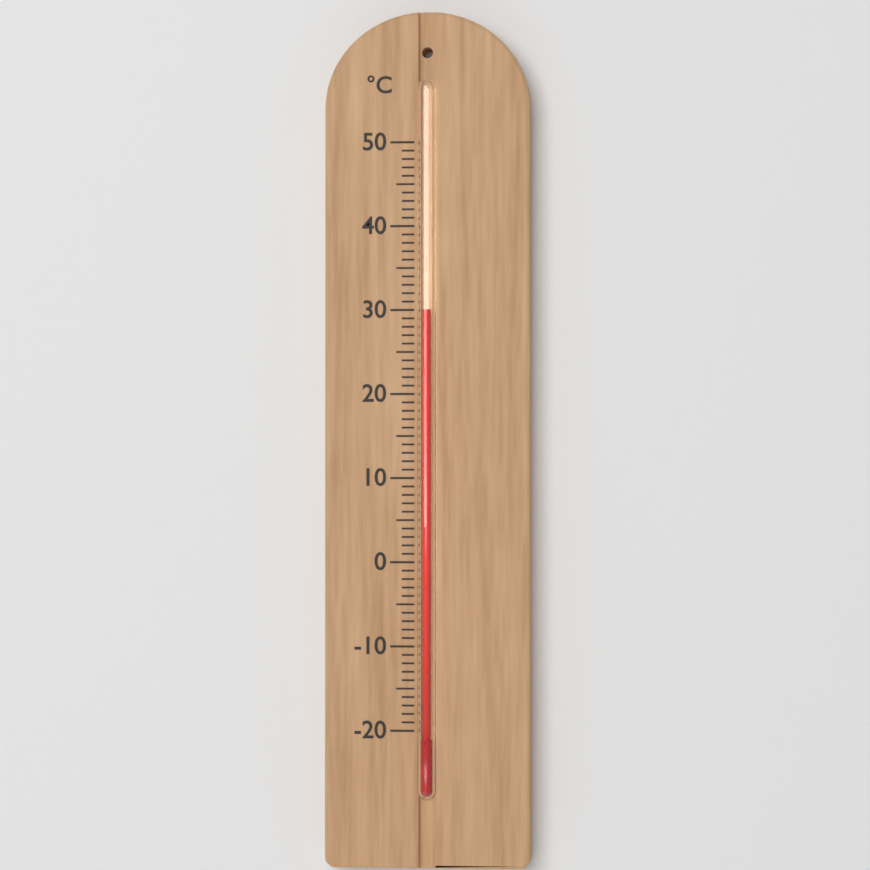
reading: 30 °C
